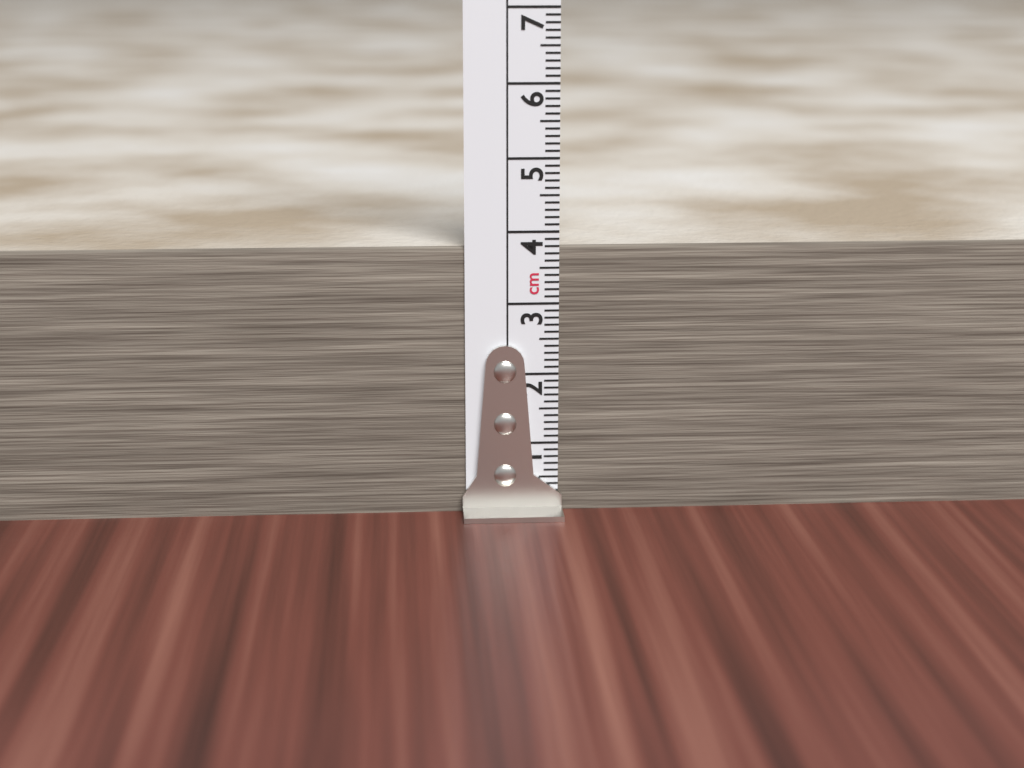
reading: 3.8 cm
